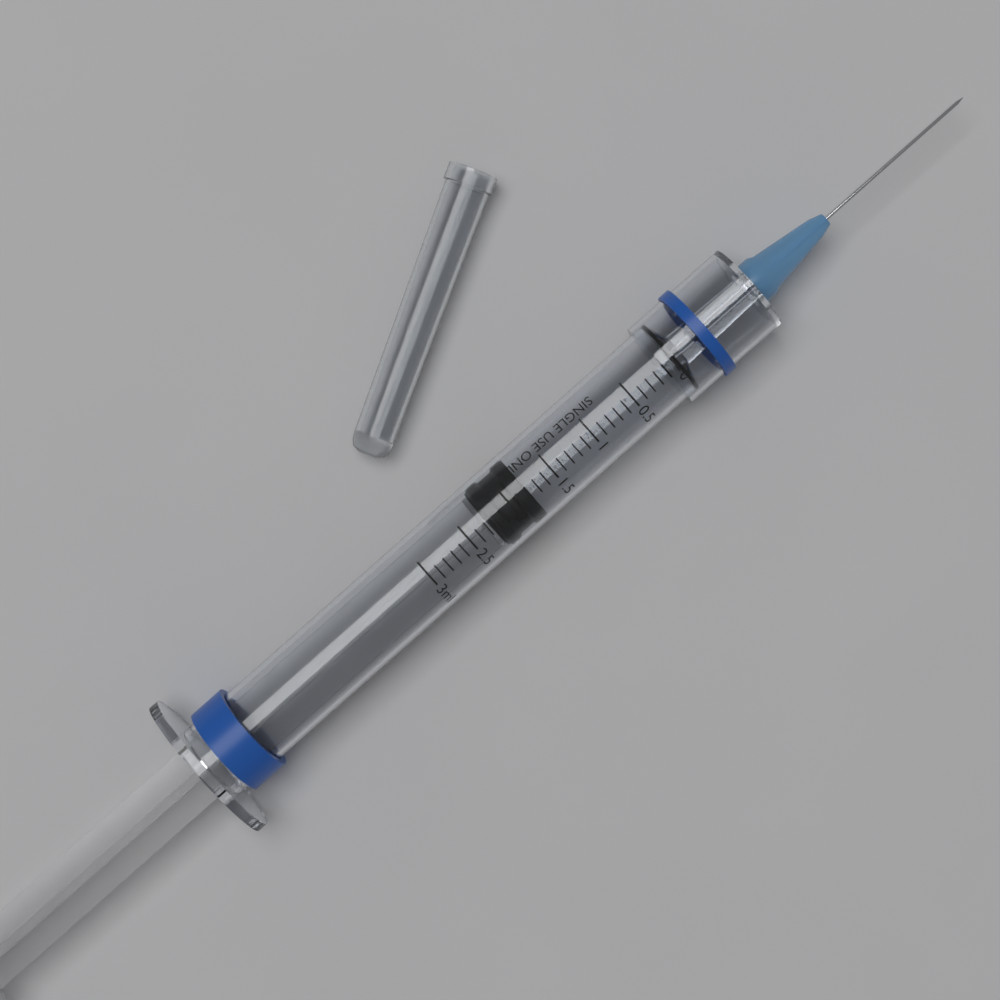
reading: 1.8 ml
